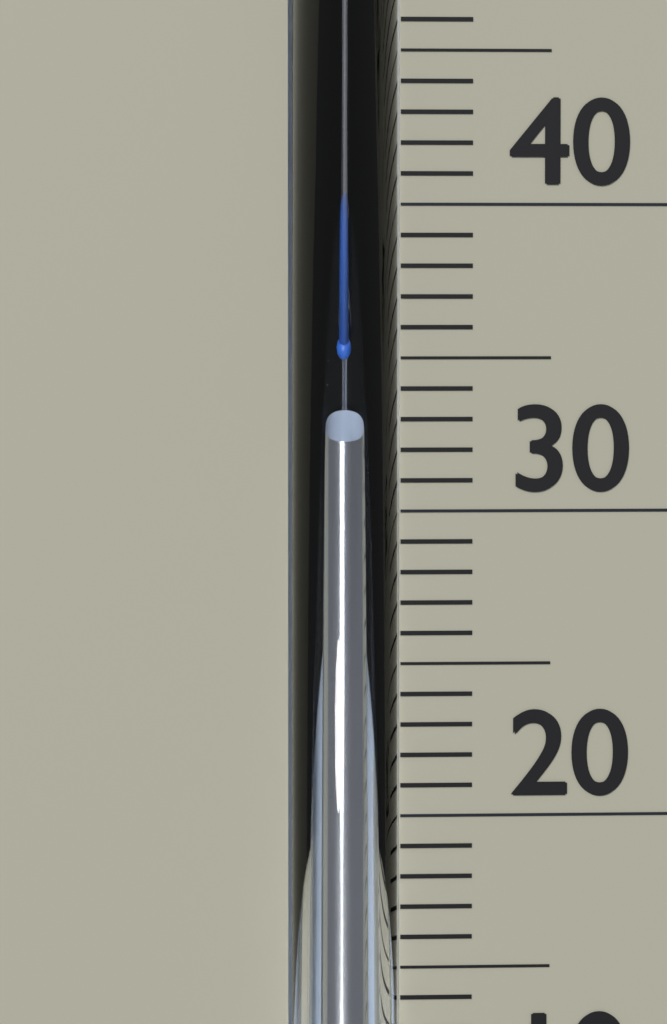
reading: 32 °C
